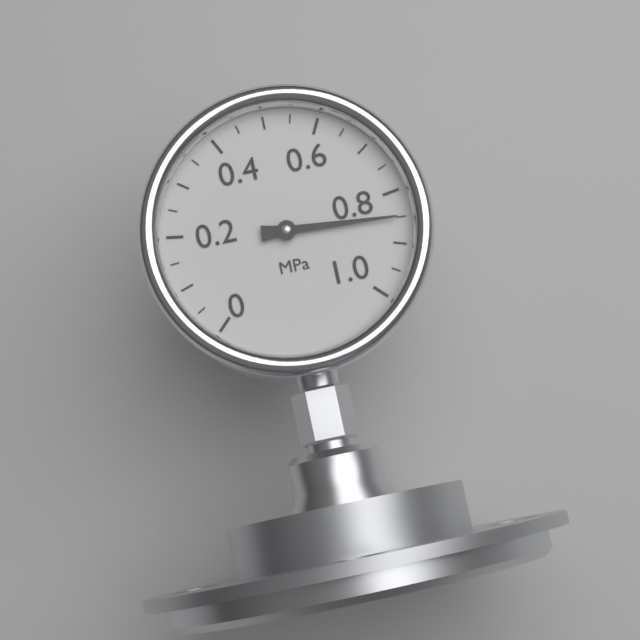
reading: 0.85 MPa
